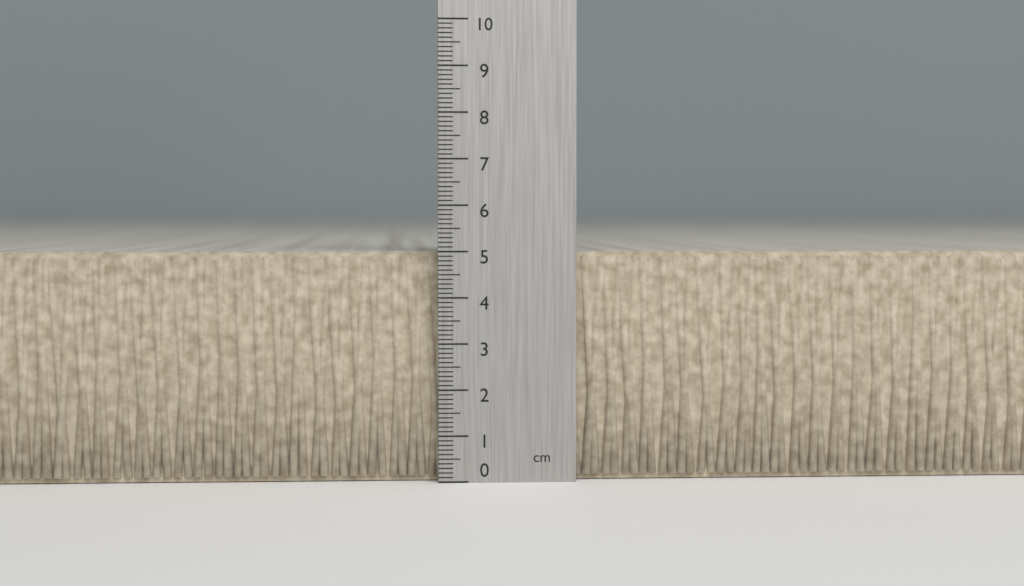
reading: 5.0 cm
